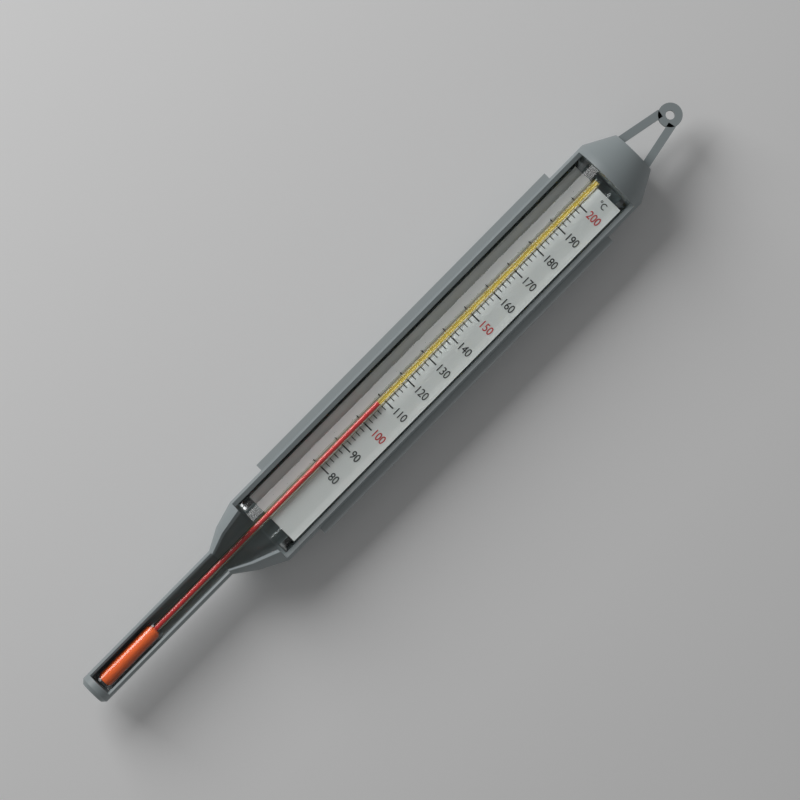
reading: 108 °C
